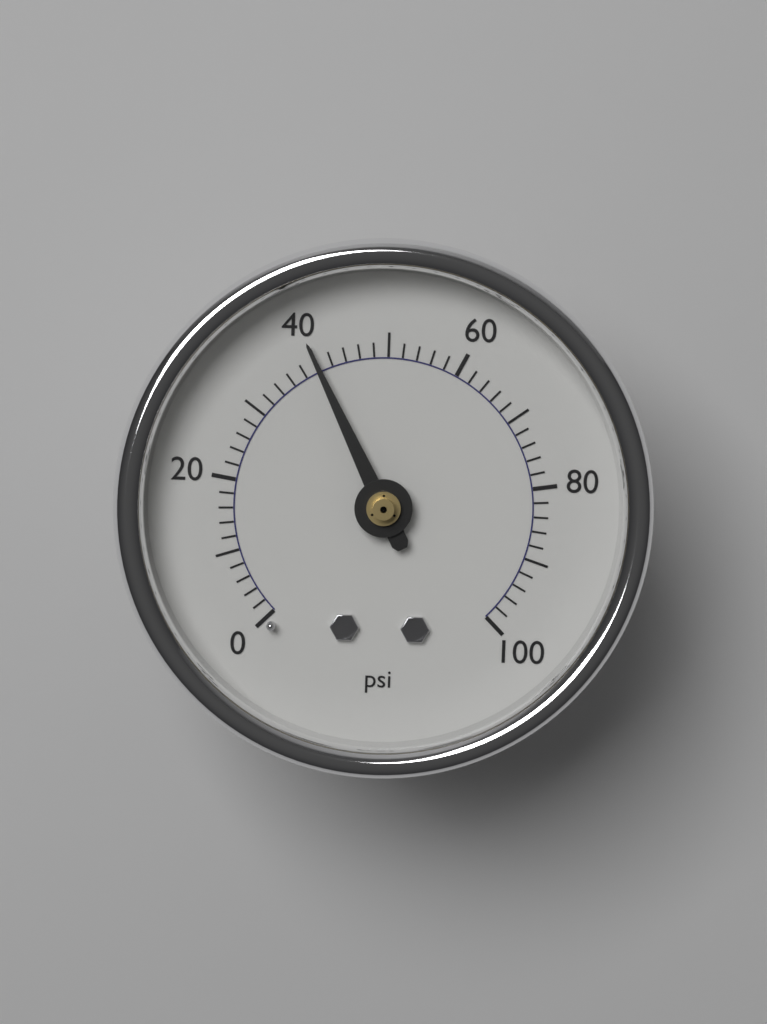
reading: 40 psi
